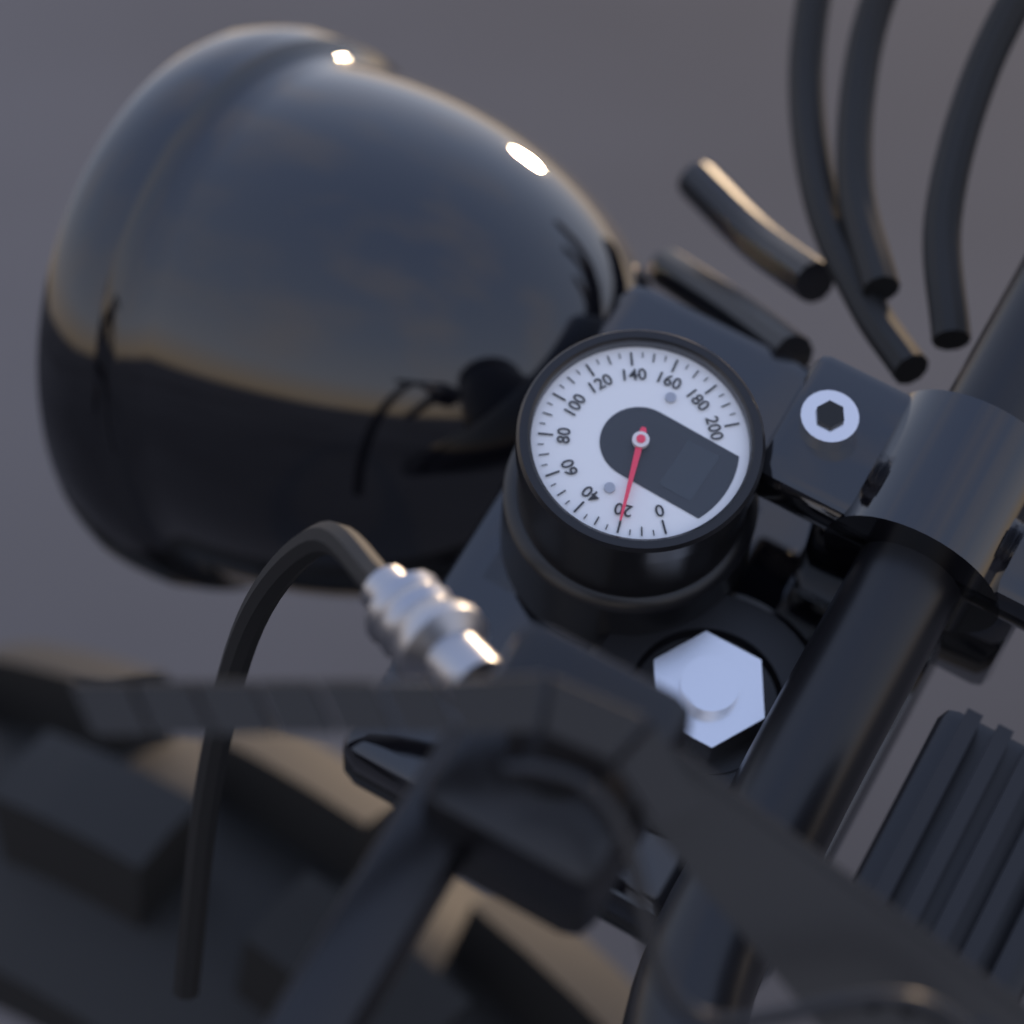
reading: 20 (no unit)
